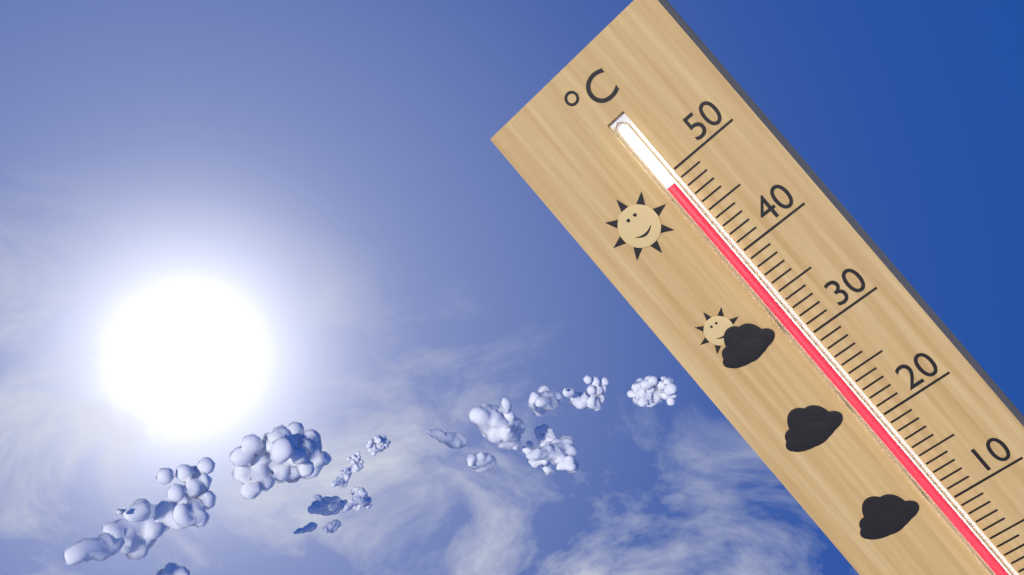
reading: 49 °C
